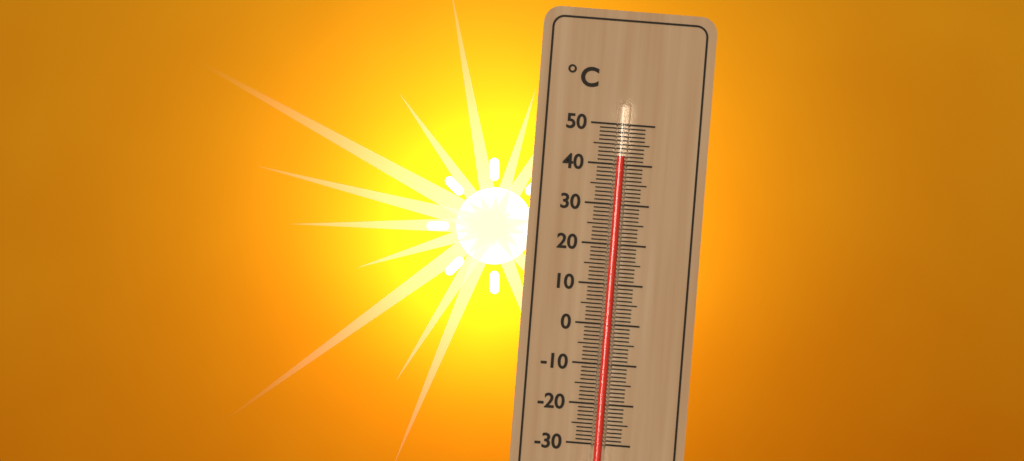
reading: 42 °C
